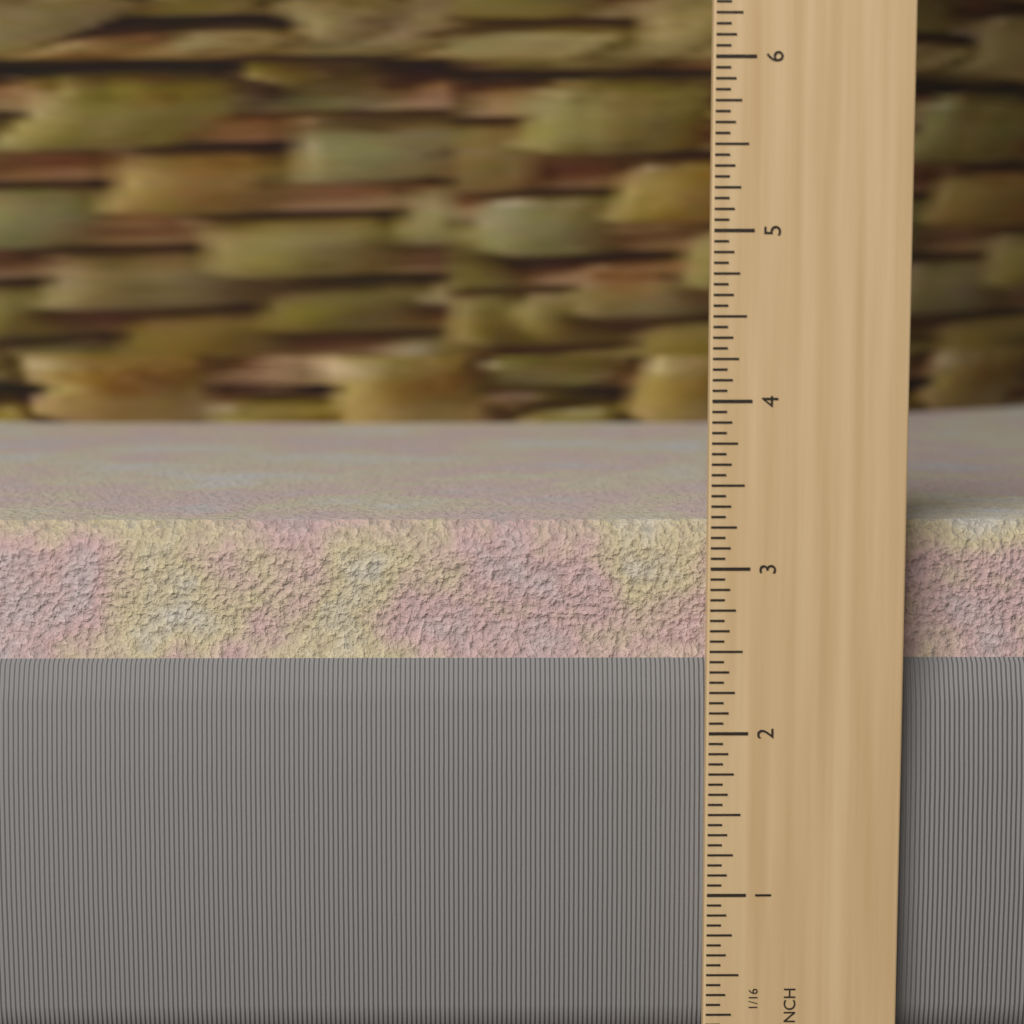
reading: 3.2500 in
